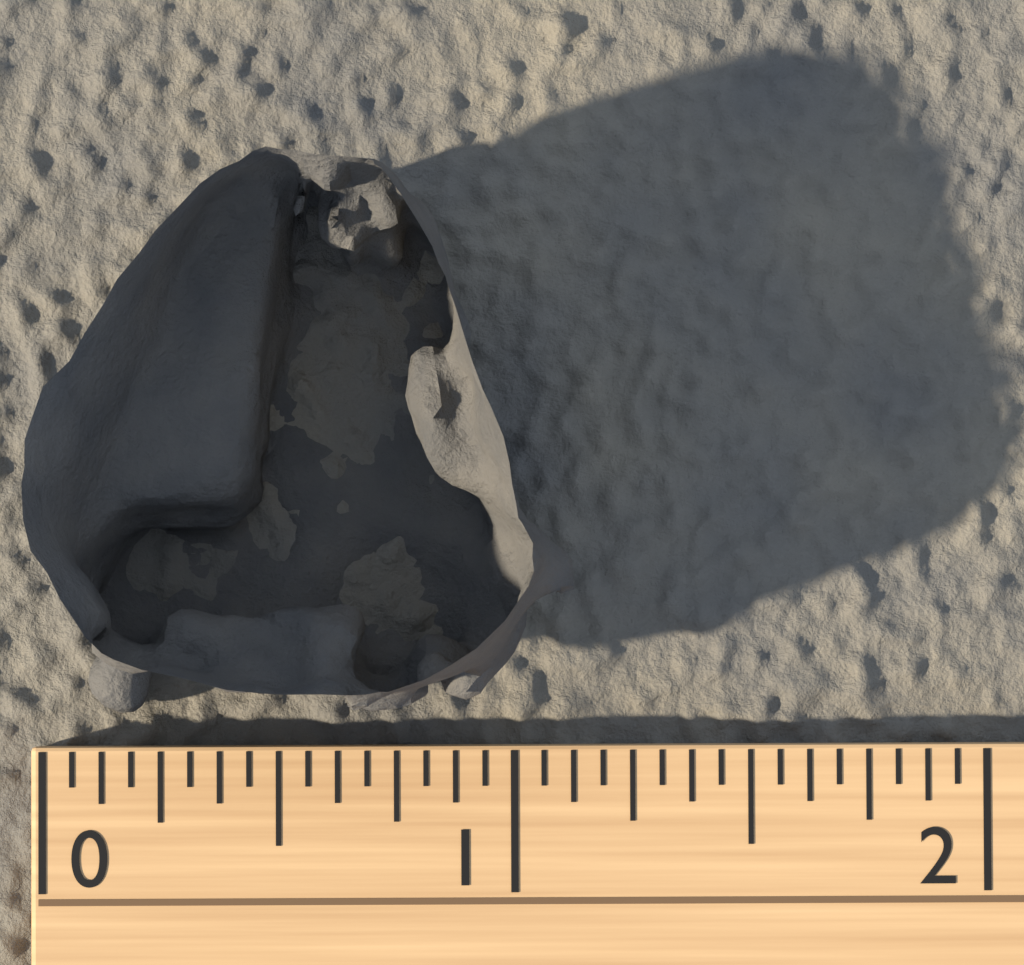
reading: 1.1250 (no unit)
